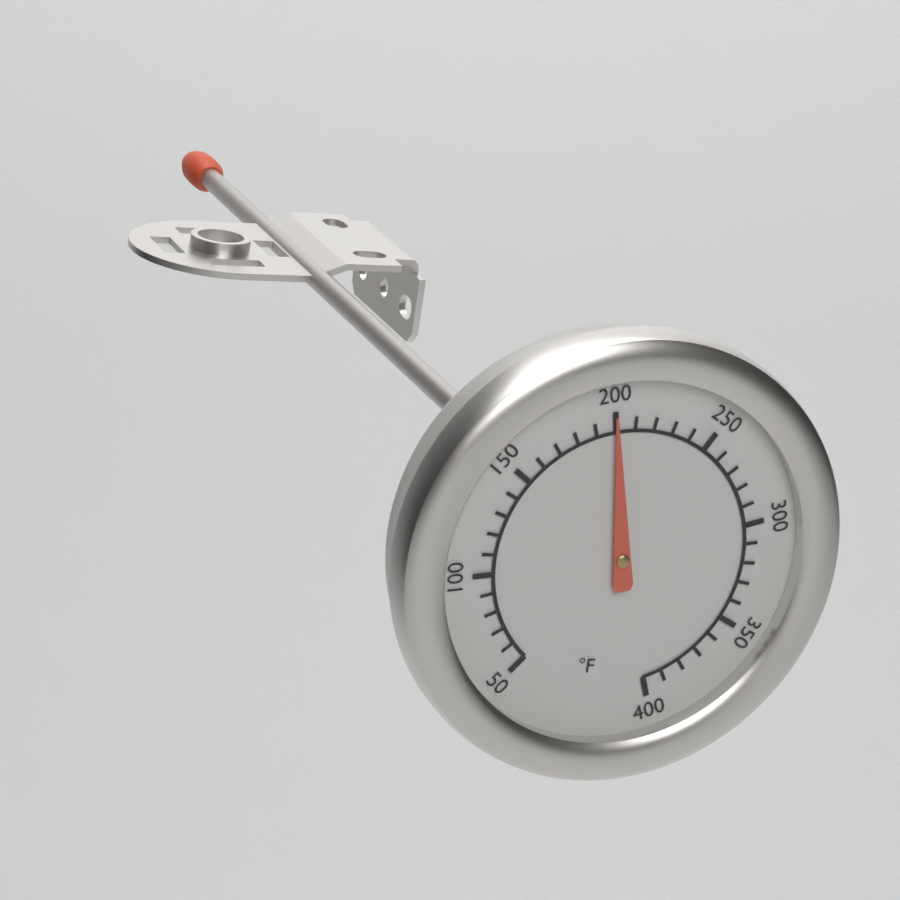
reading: 200 °F
